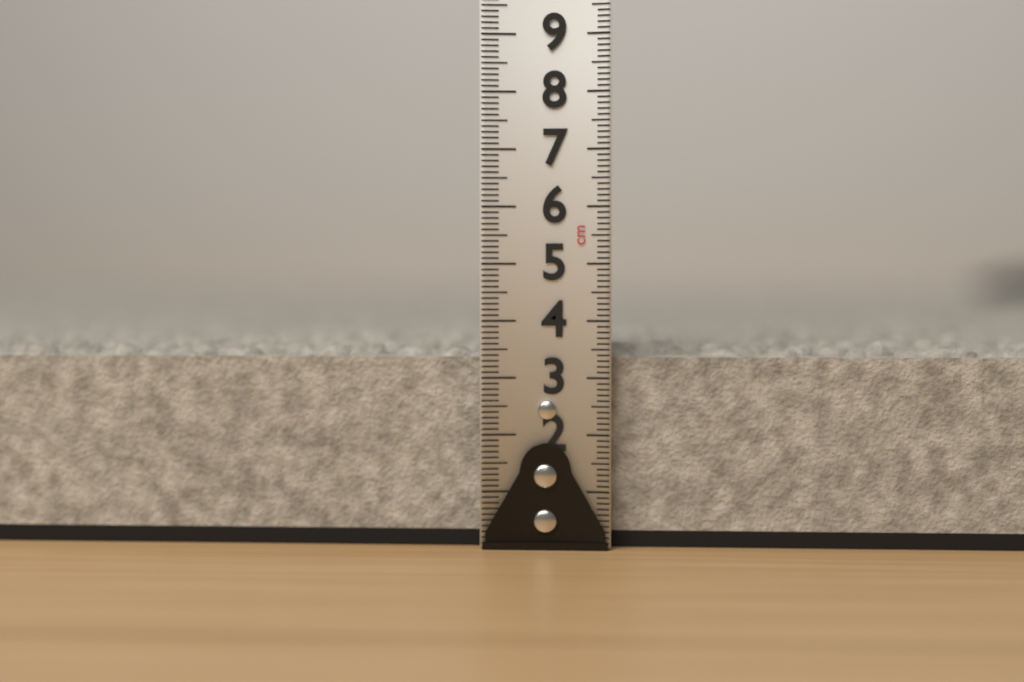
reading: 3.7 cm
